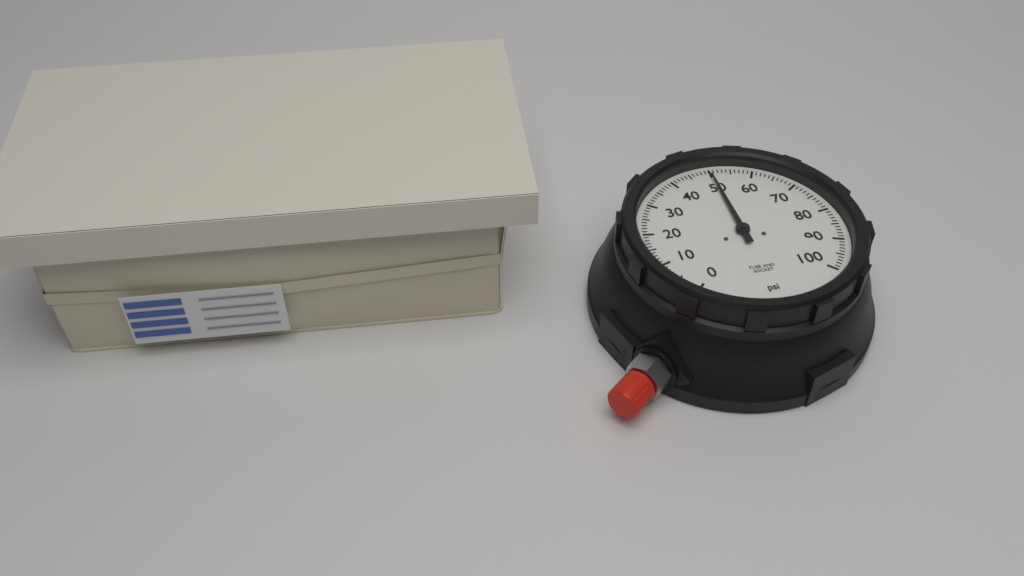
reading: 50 psi
